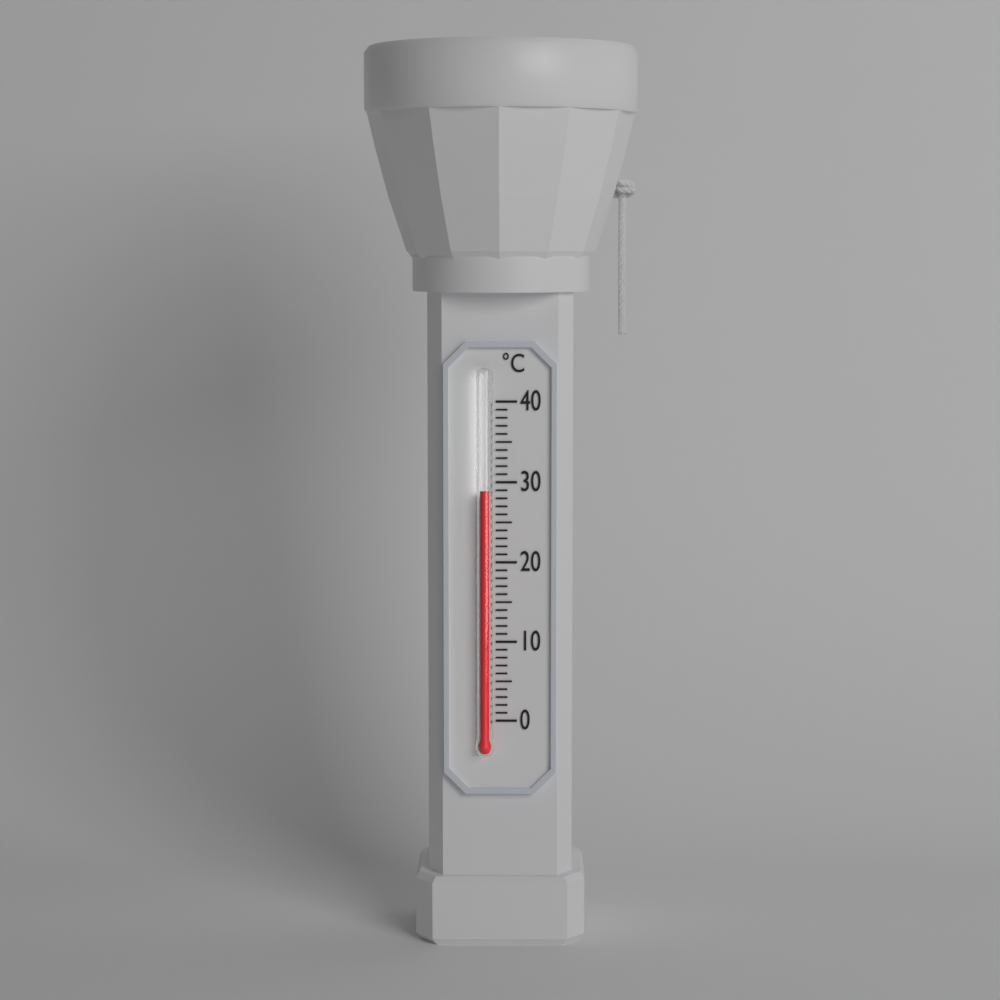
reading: 29 °C
